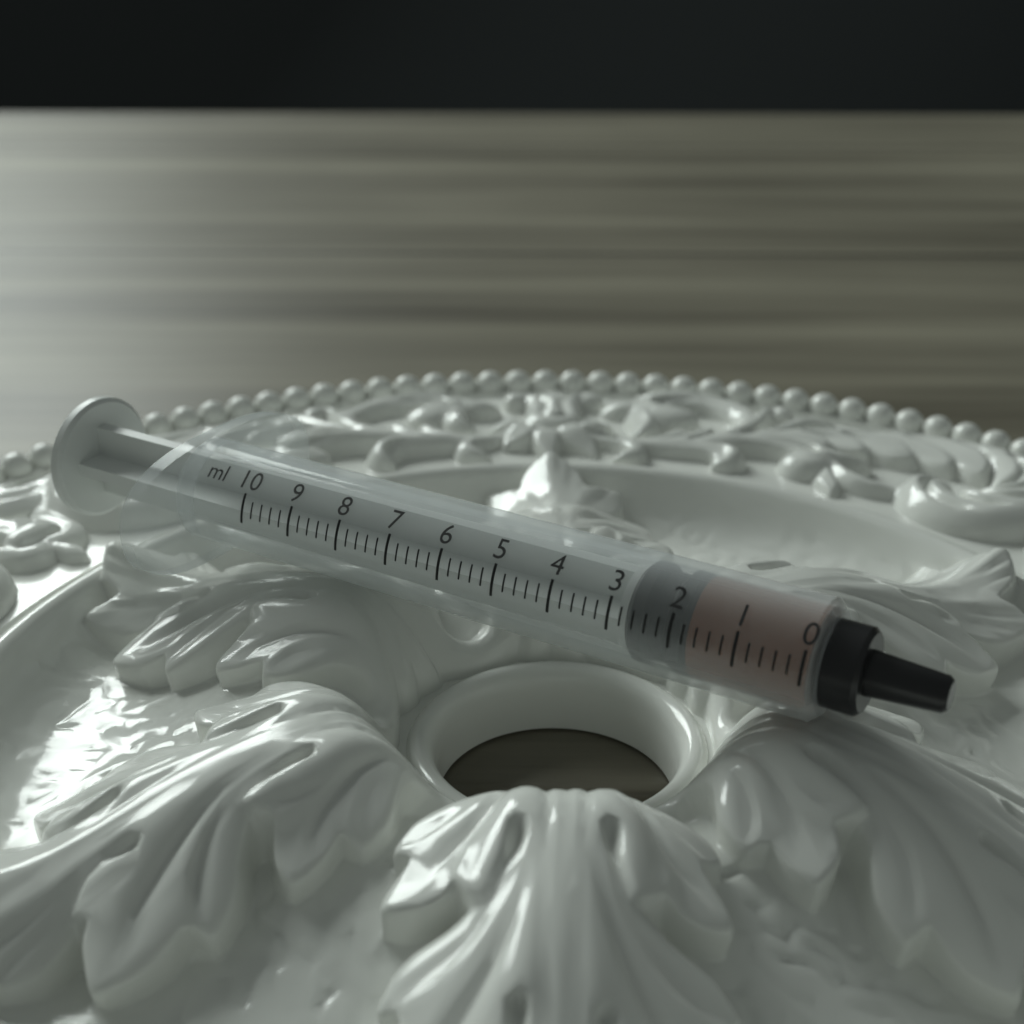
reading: 1.8 ml
